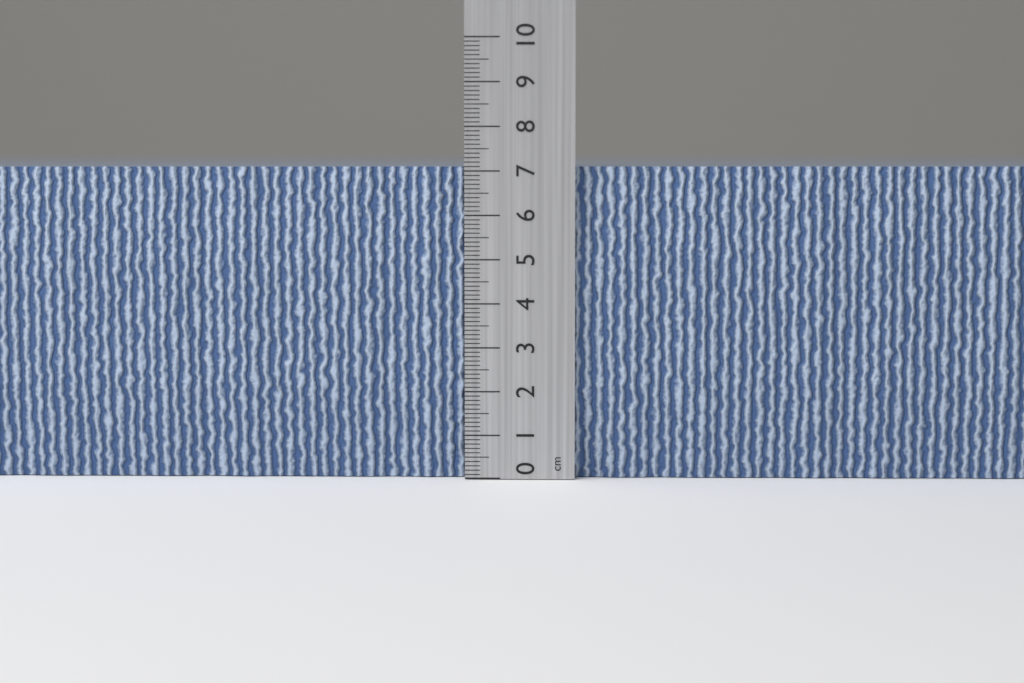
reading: 7.1 cm
